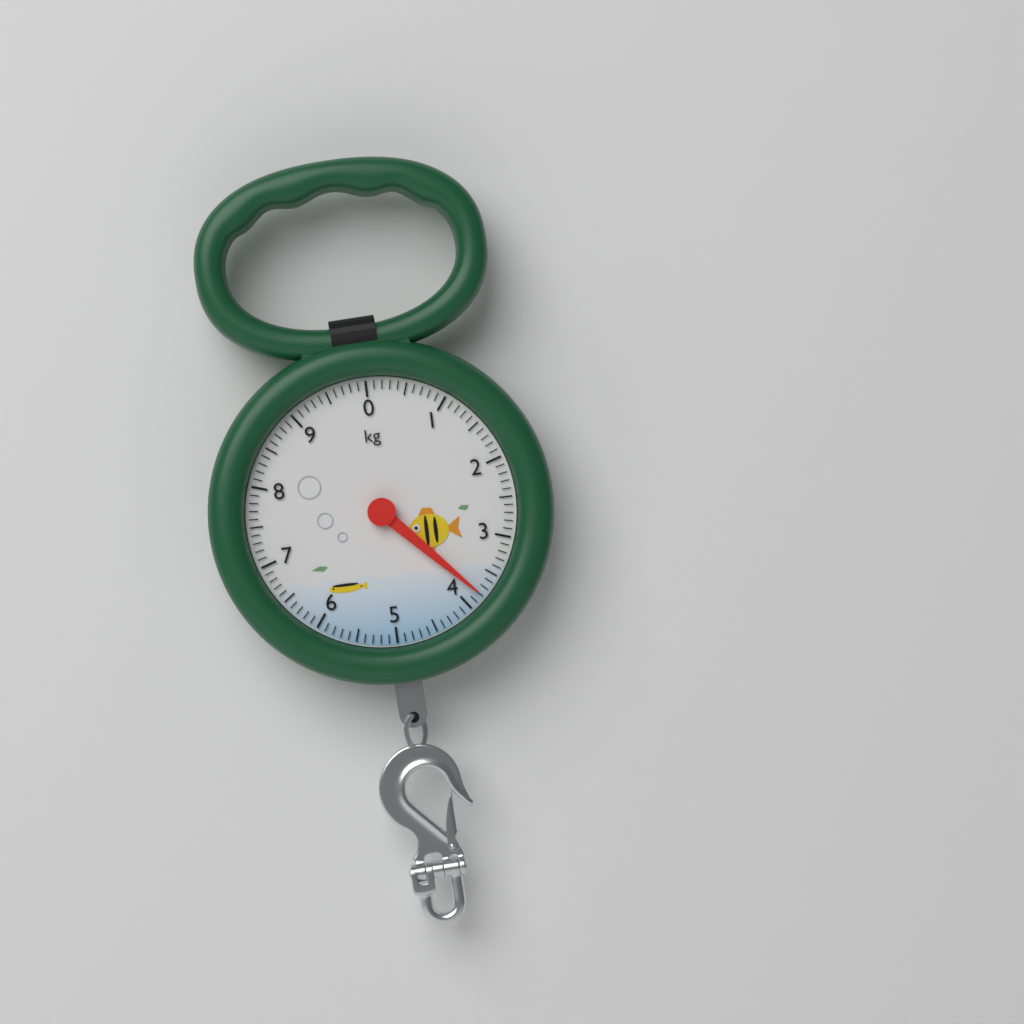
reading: 3.8 kg
